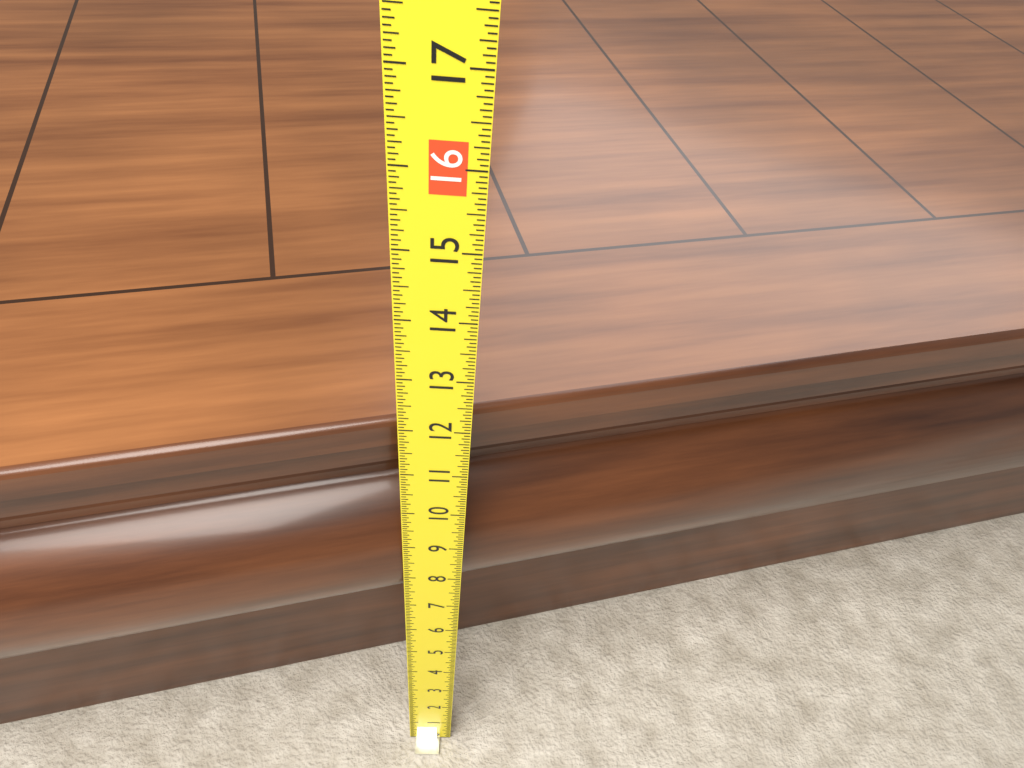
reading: 11.6250 (no unit)
